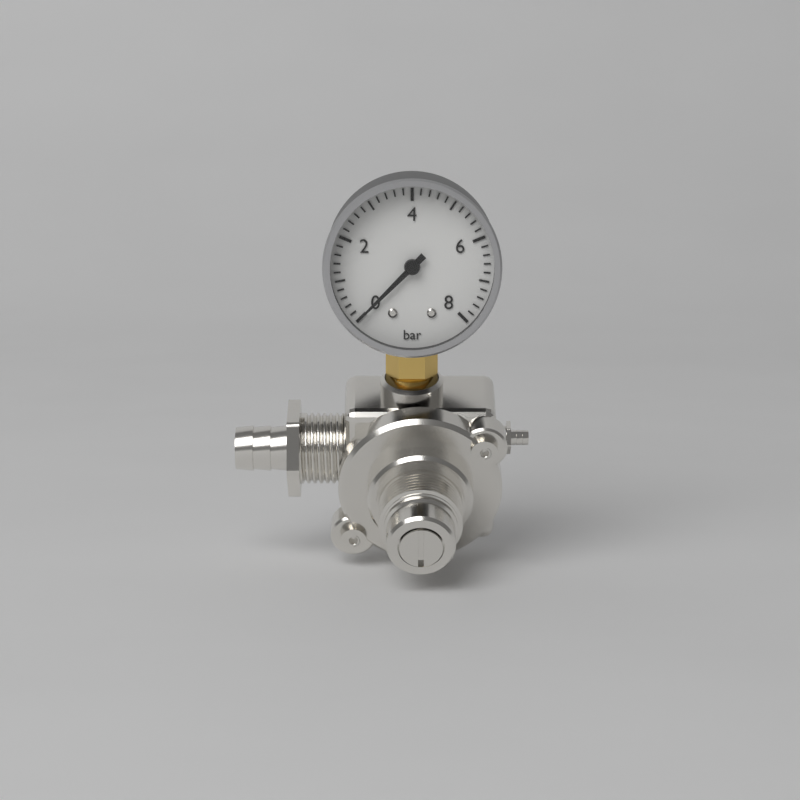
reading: 0.0 bar
